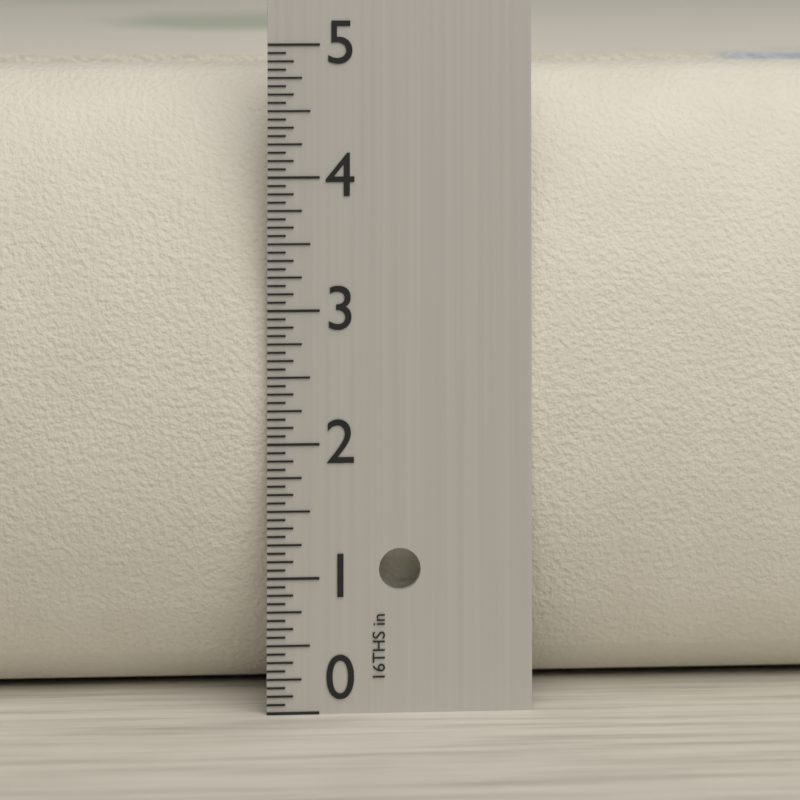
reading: 4.8125 in
